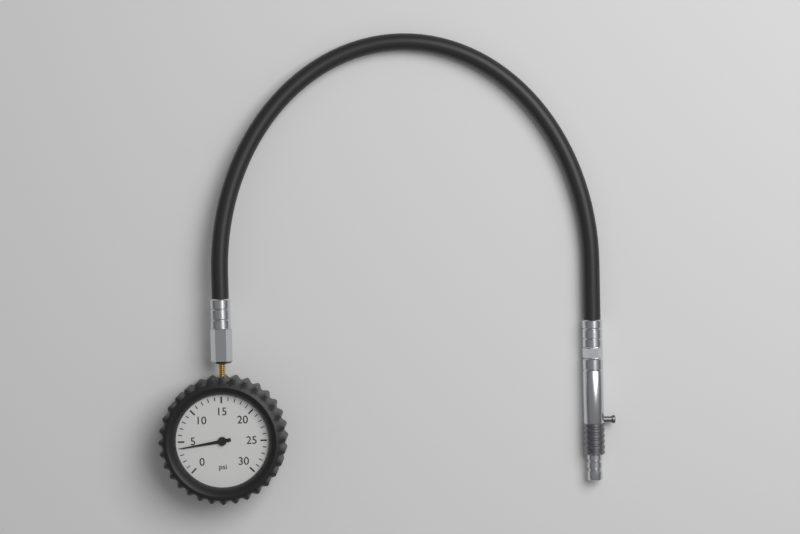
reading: 4 psi
